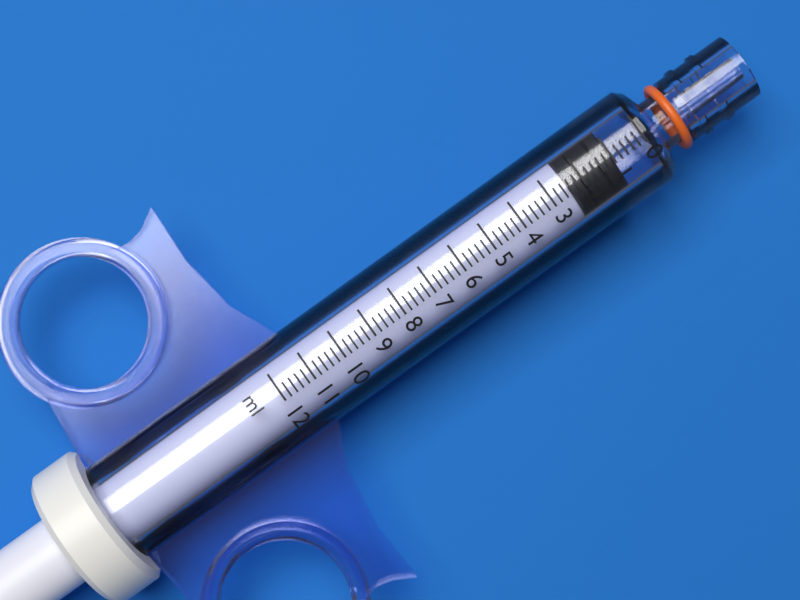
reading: 1.0 ml
